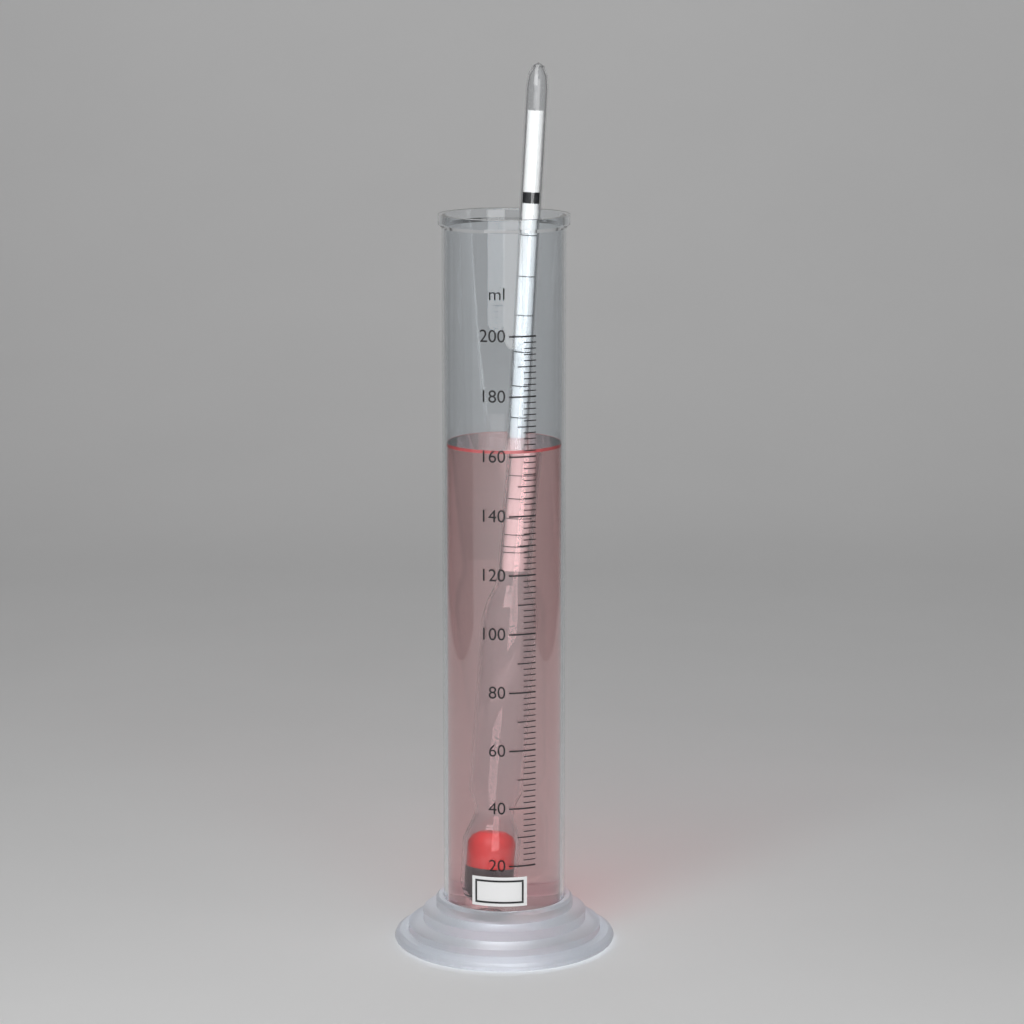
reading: 162 ml
